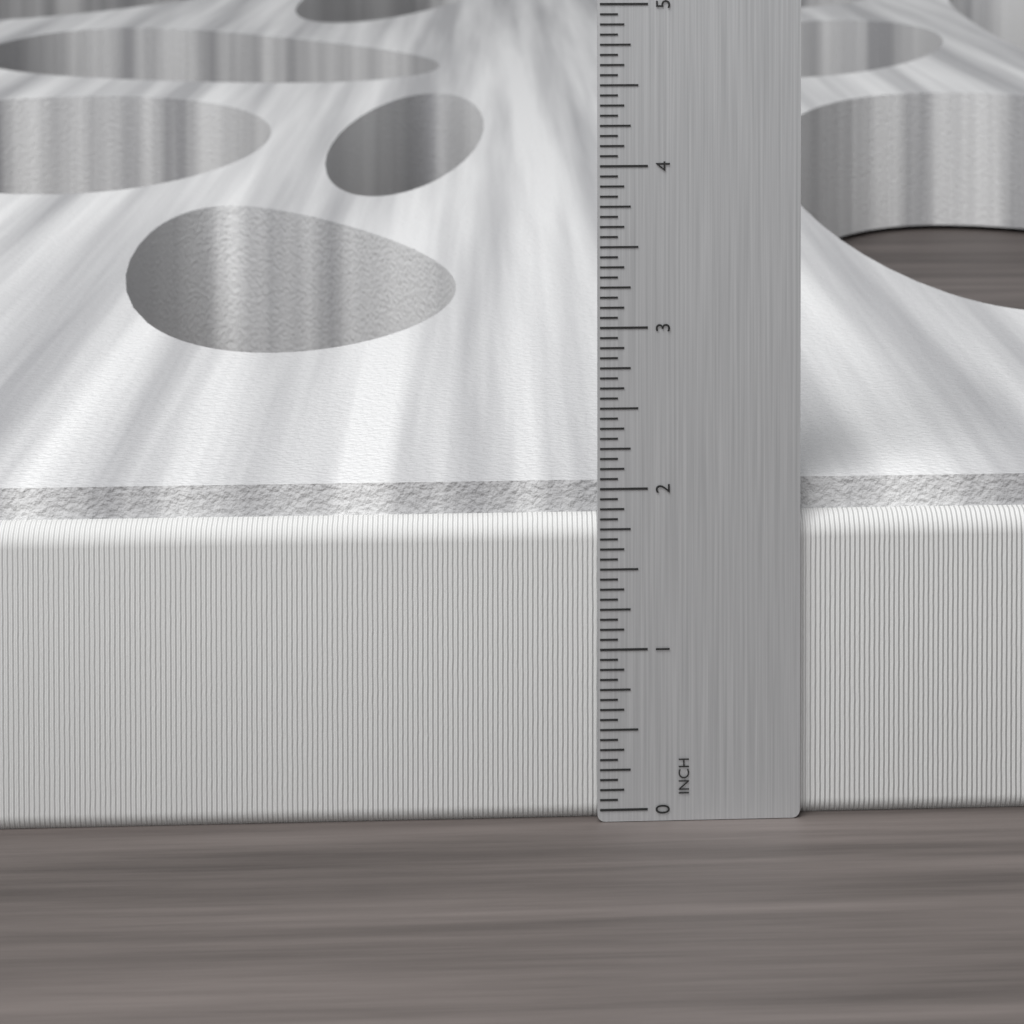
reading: 2.0000 in
